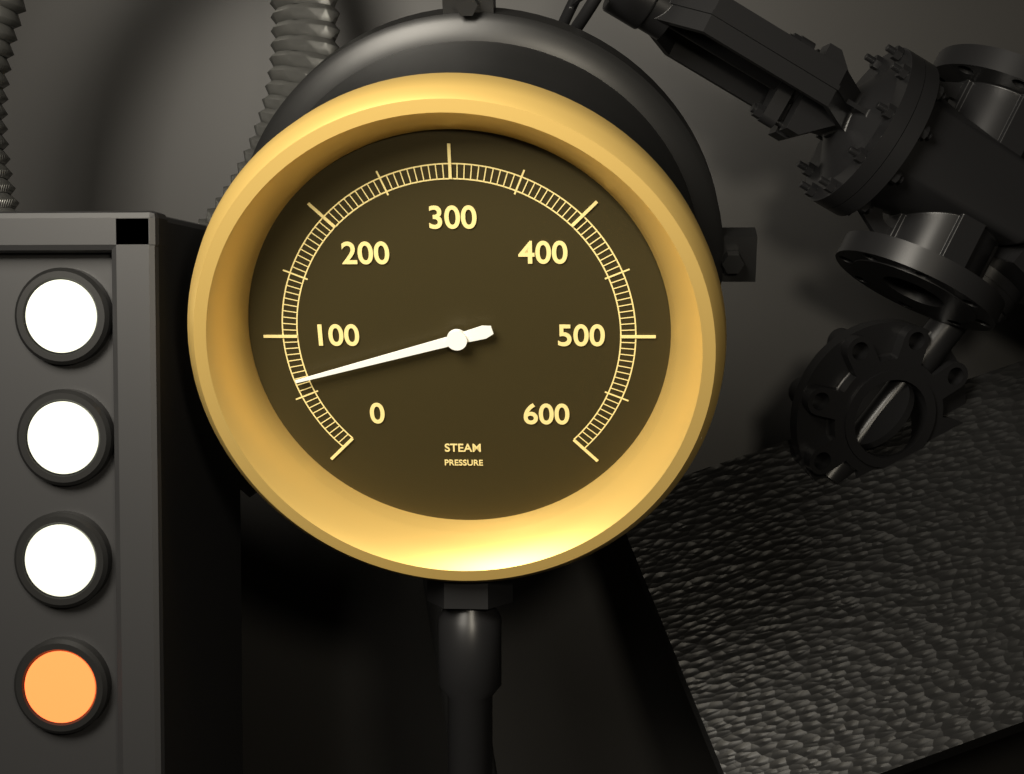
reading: 65 (no unit)
